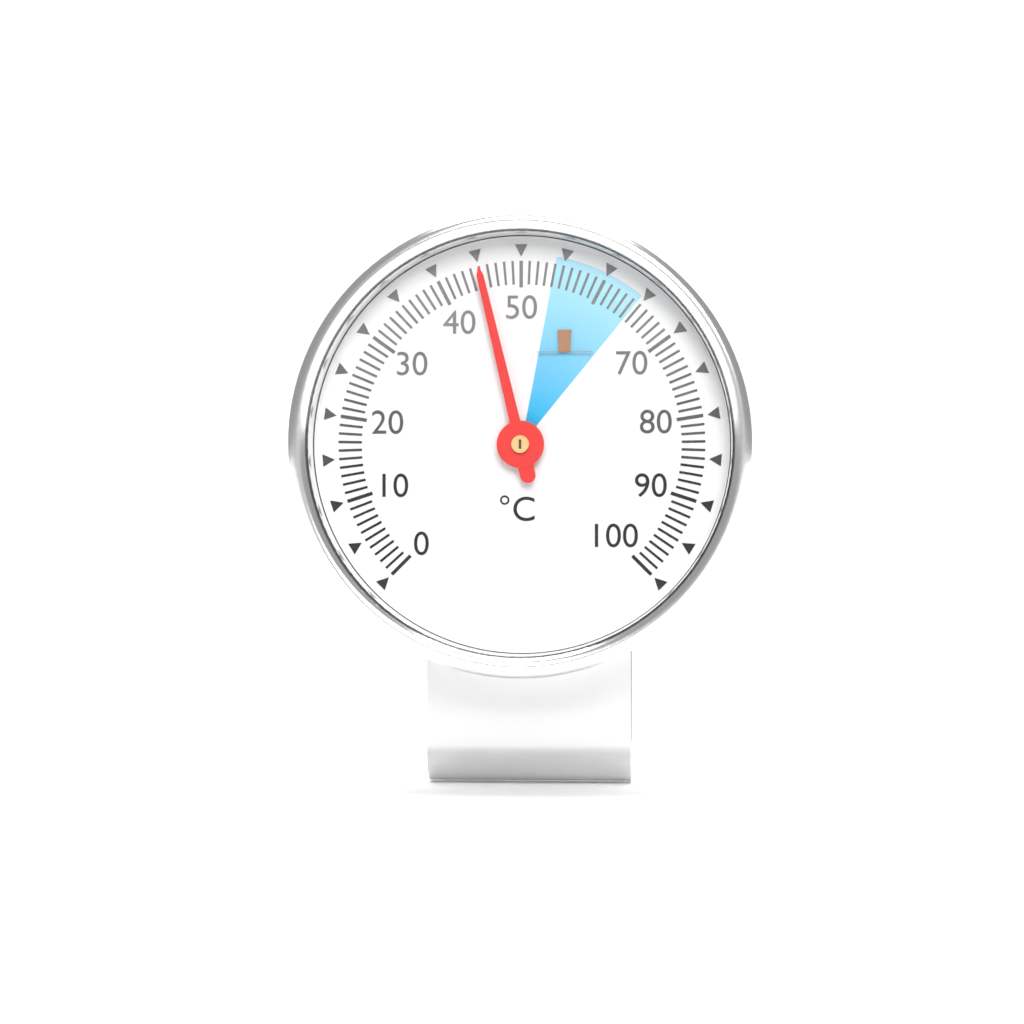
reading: 45 °C
